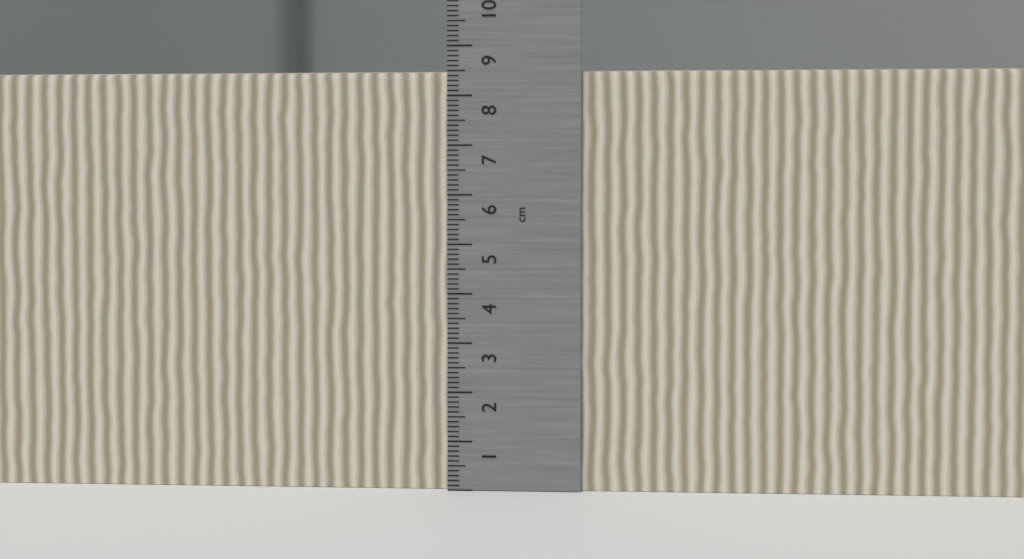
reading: 8.5 cm
